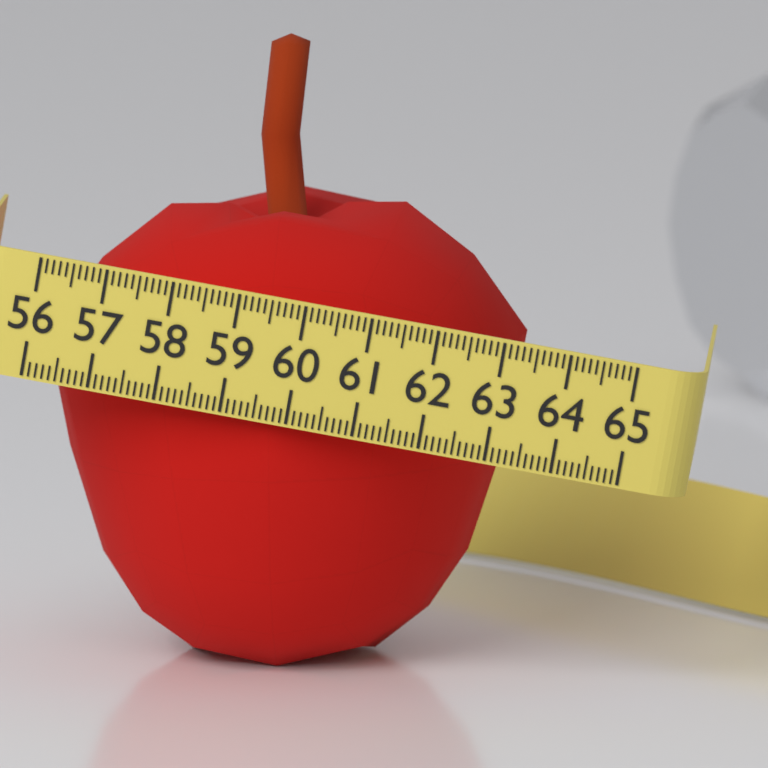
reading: 63.2 (no unit)
